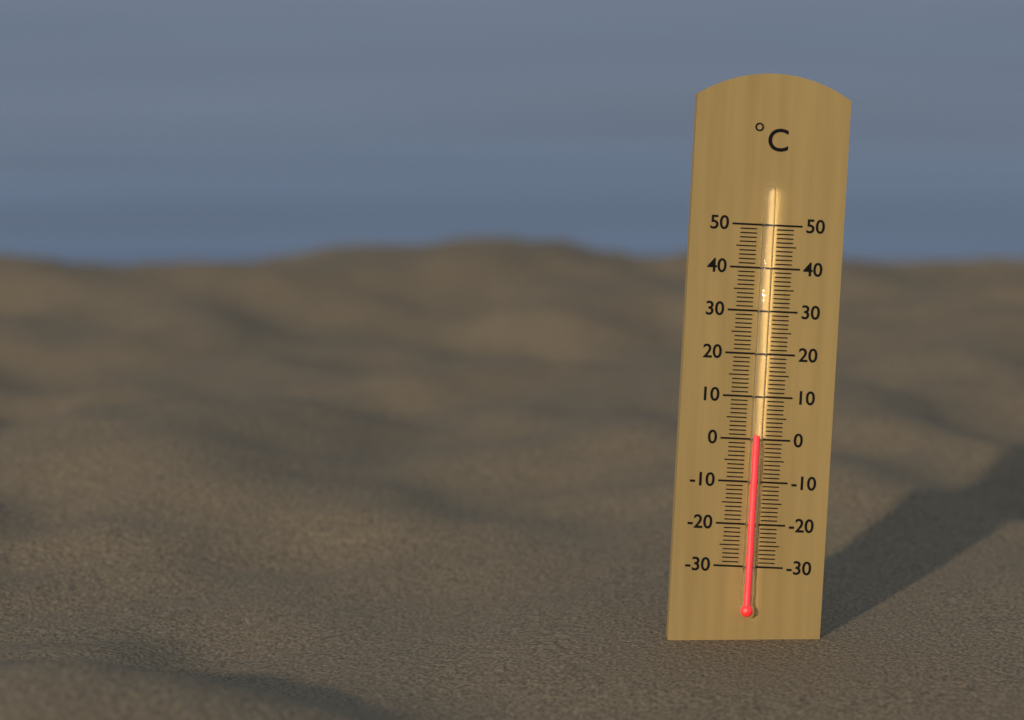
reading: 1 °C
